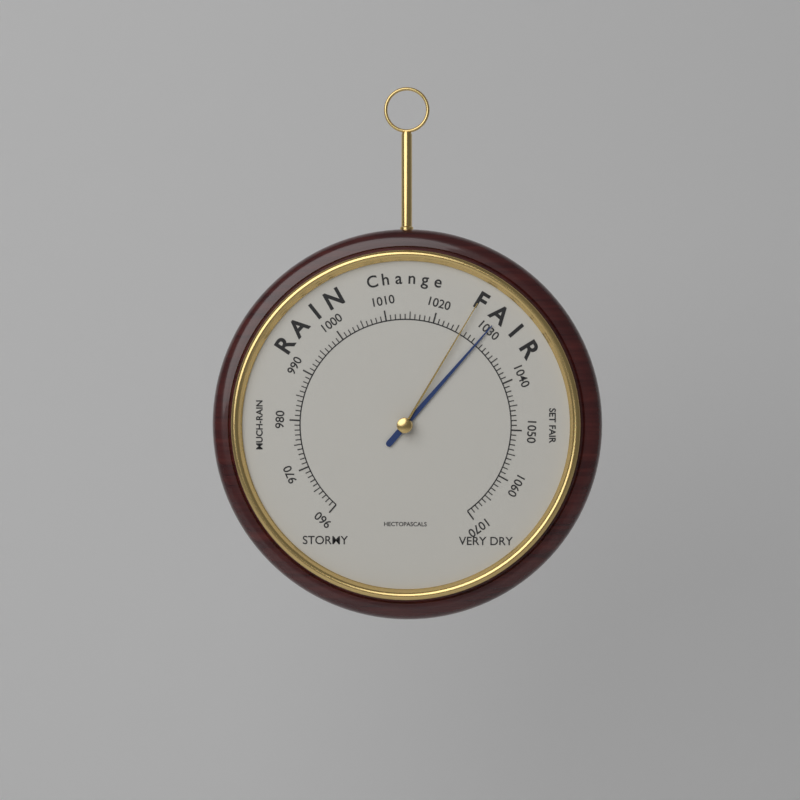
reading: 1030 hPa
